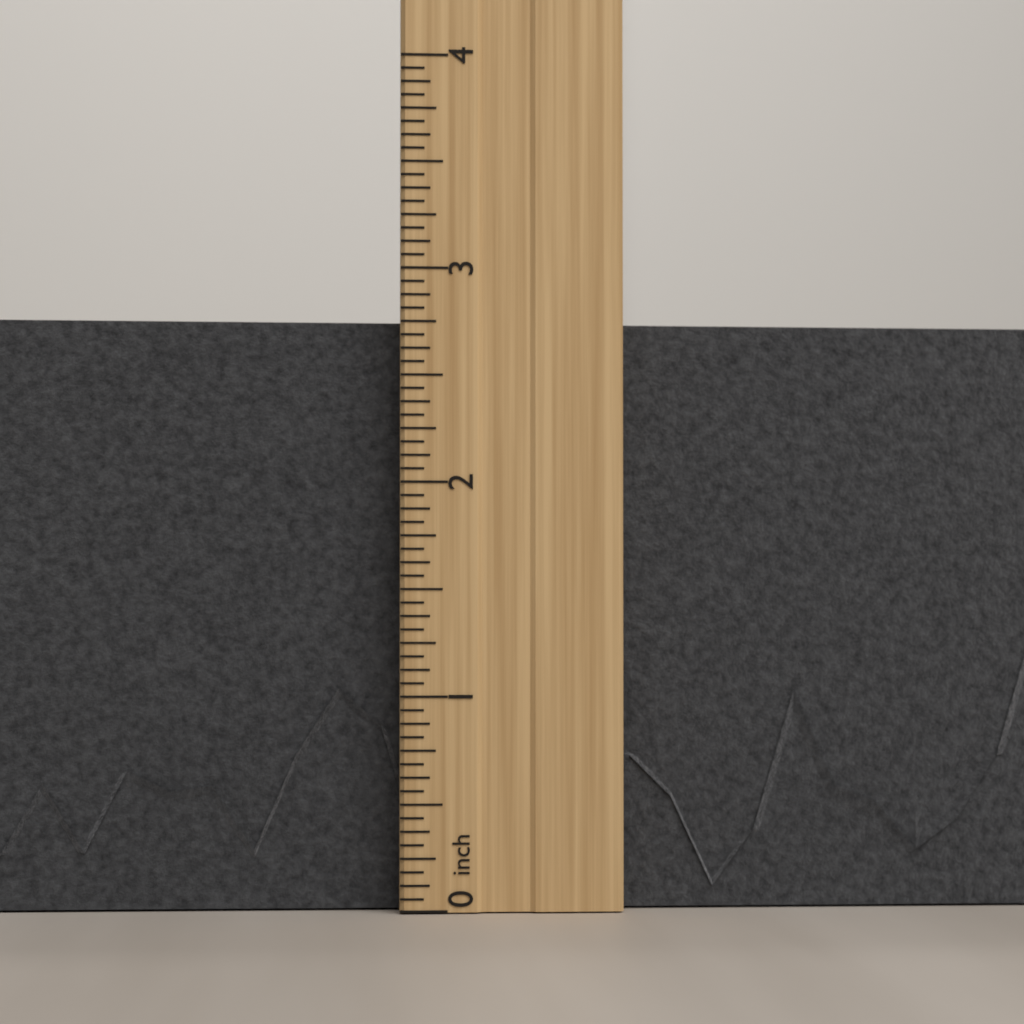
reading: 2.8125 inch
